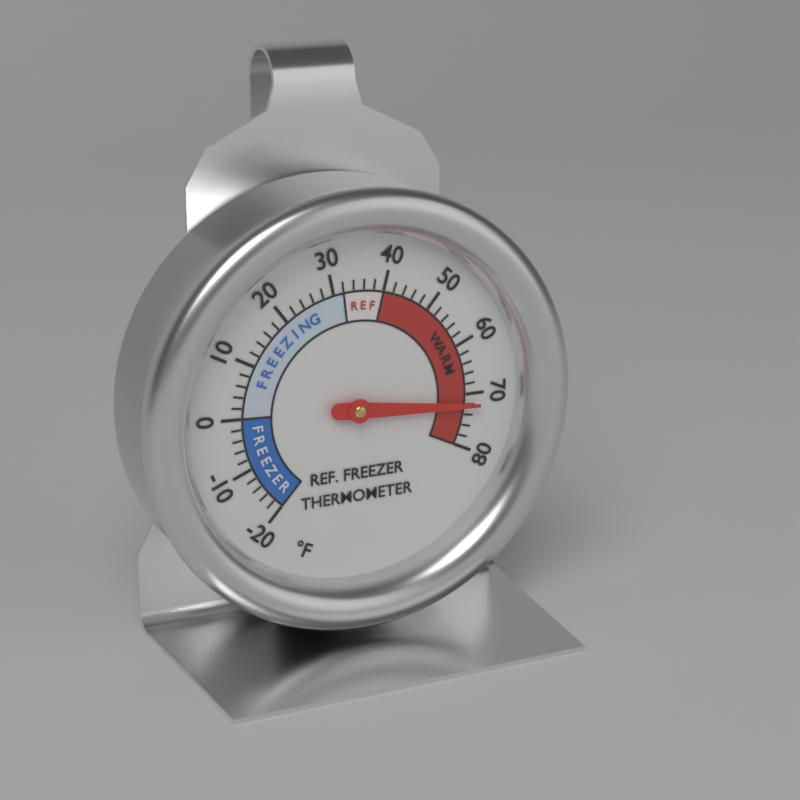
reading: 72 °F
